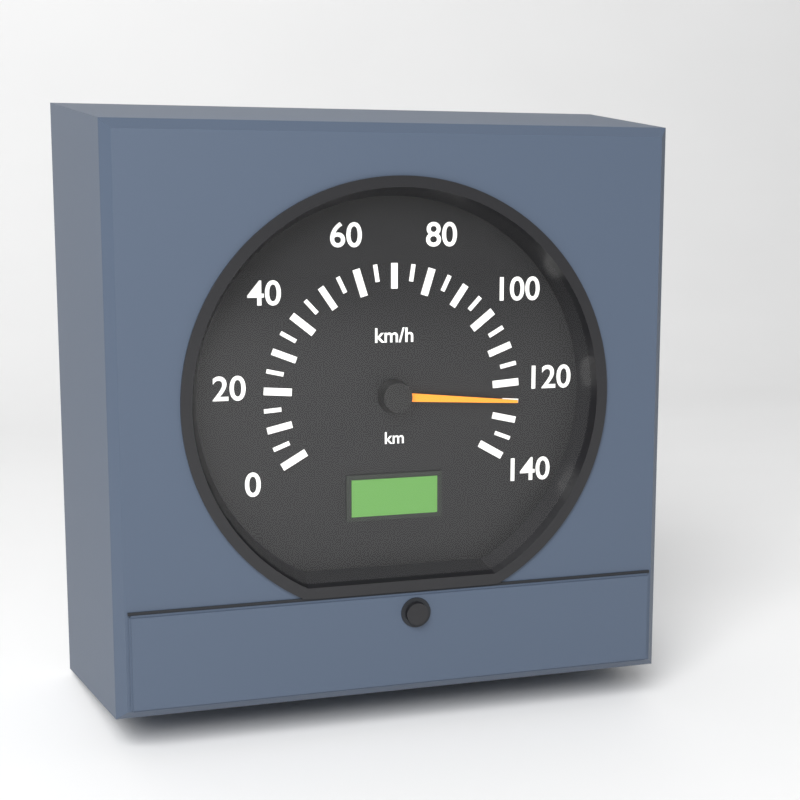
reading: 125 km/h
